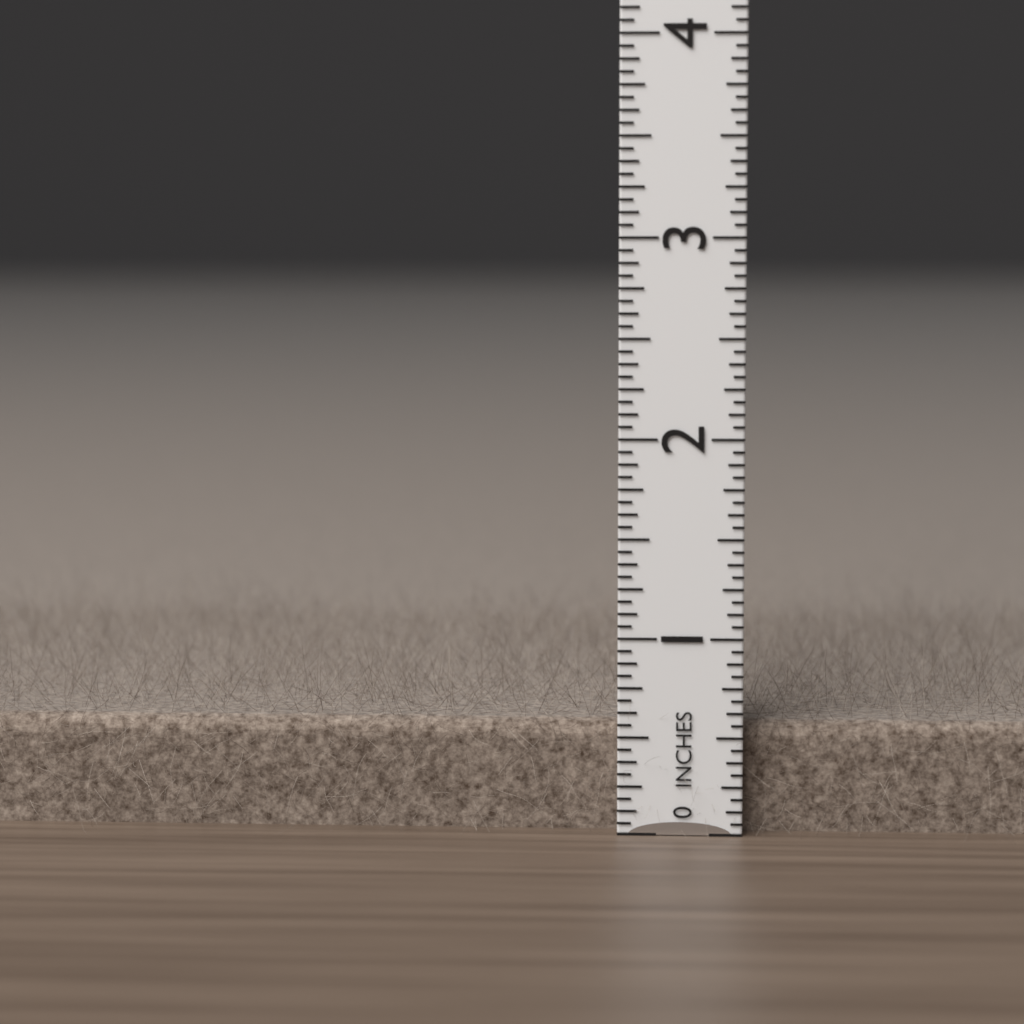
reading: 0.5625 in
